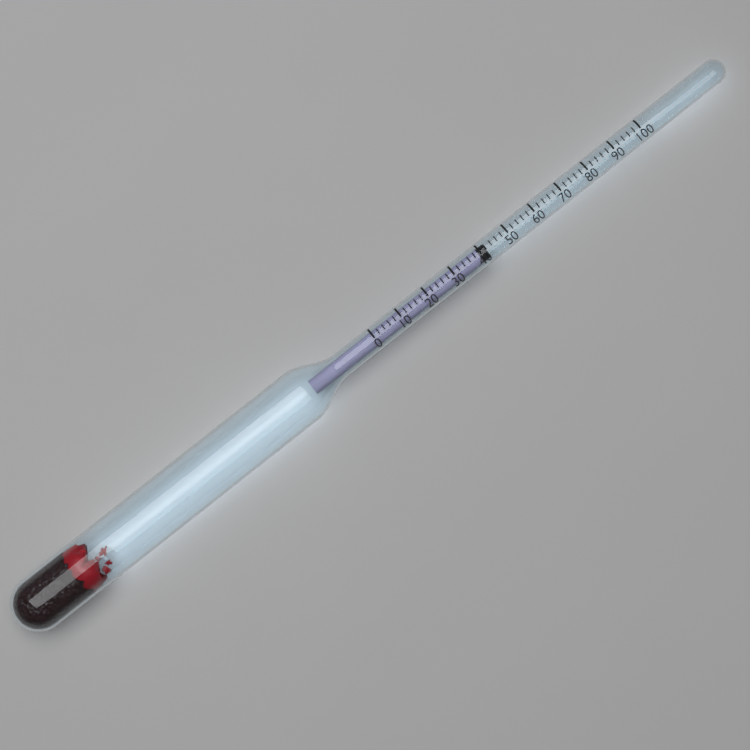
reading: 42 (no unit)
